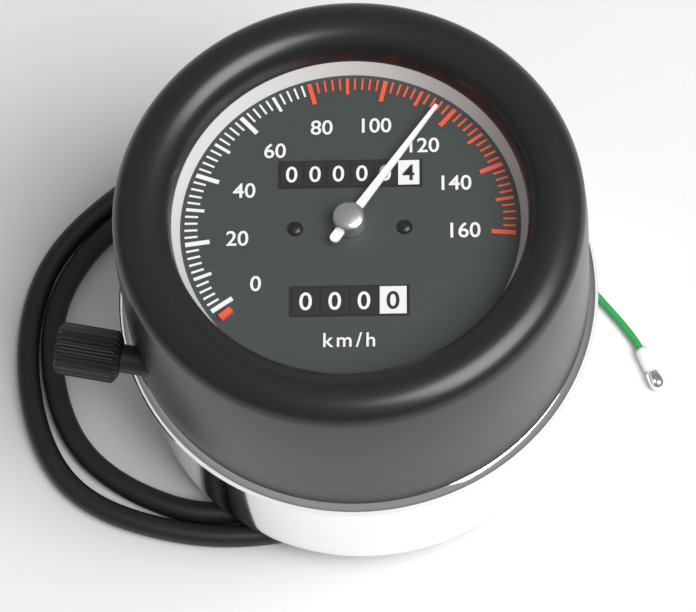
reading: 116 km/h
